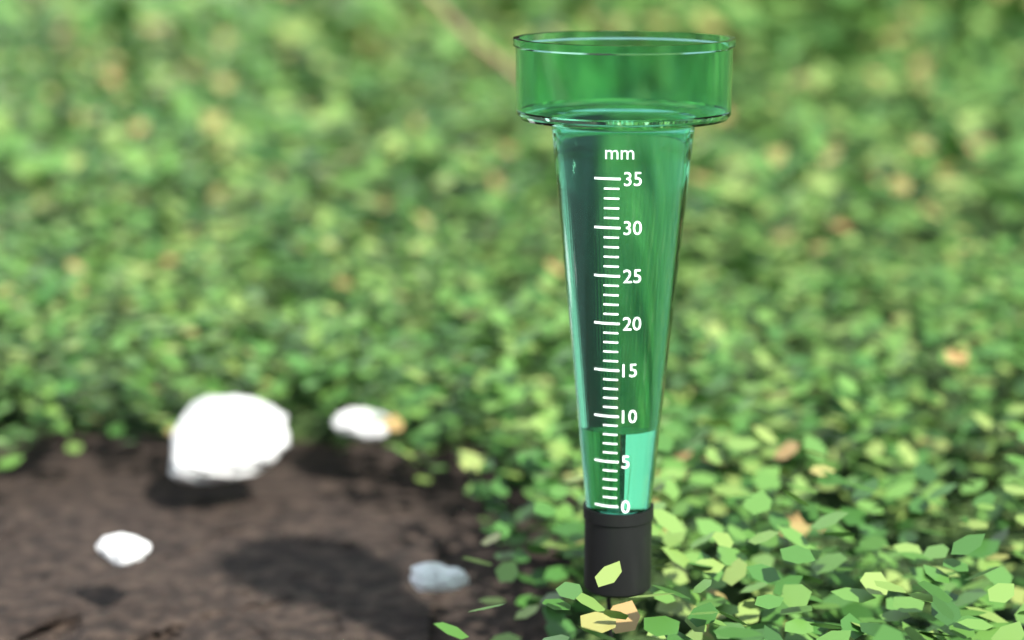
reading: 8 mm
